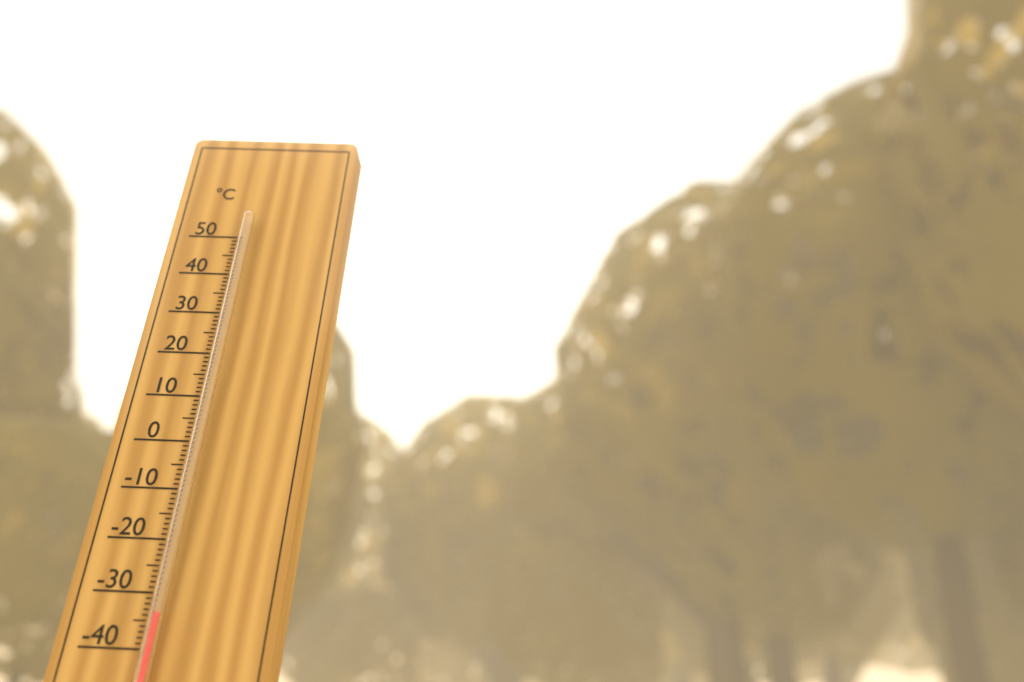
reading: -34 °C
